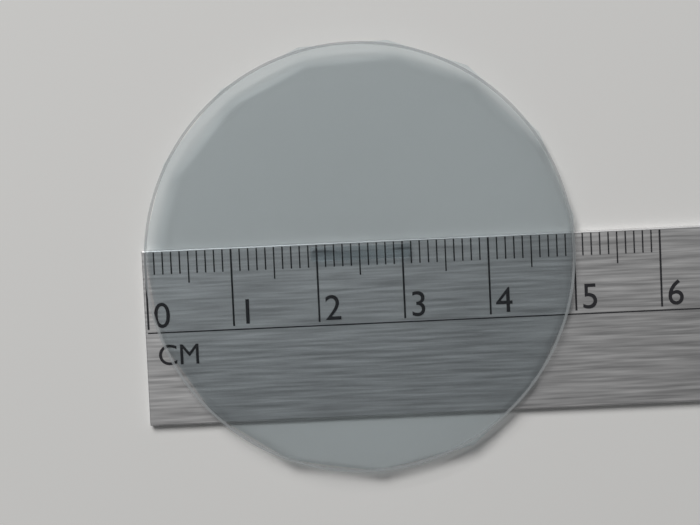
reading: 5.0 cm
